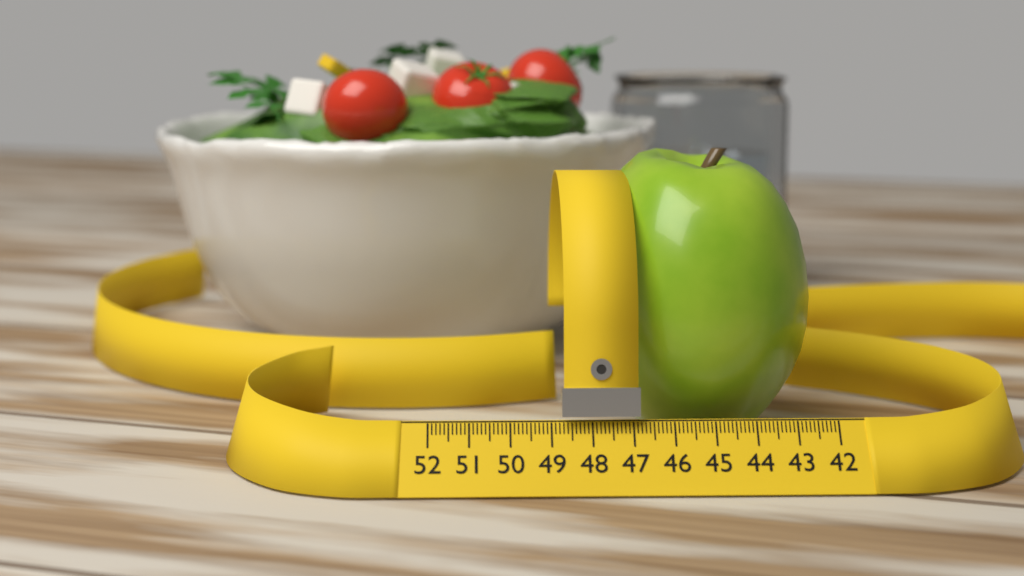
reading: 48.0 (no unit)
